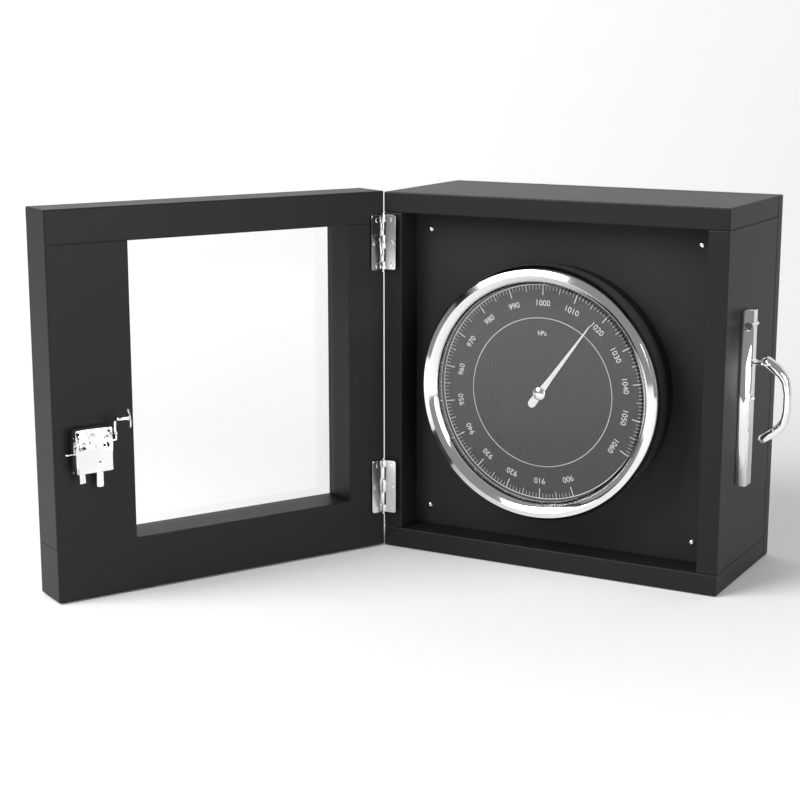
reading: 1018 hPa
